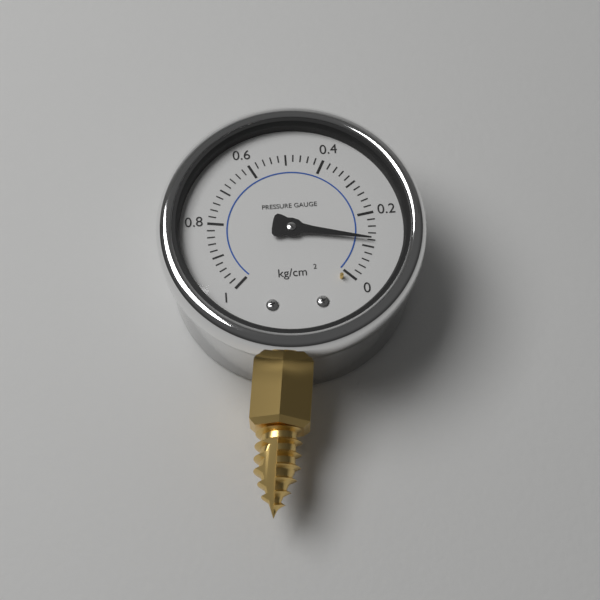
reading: 0.12 kg/cm²
